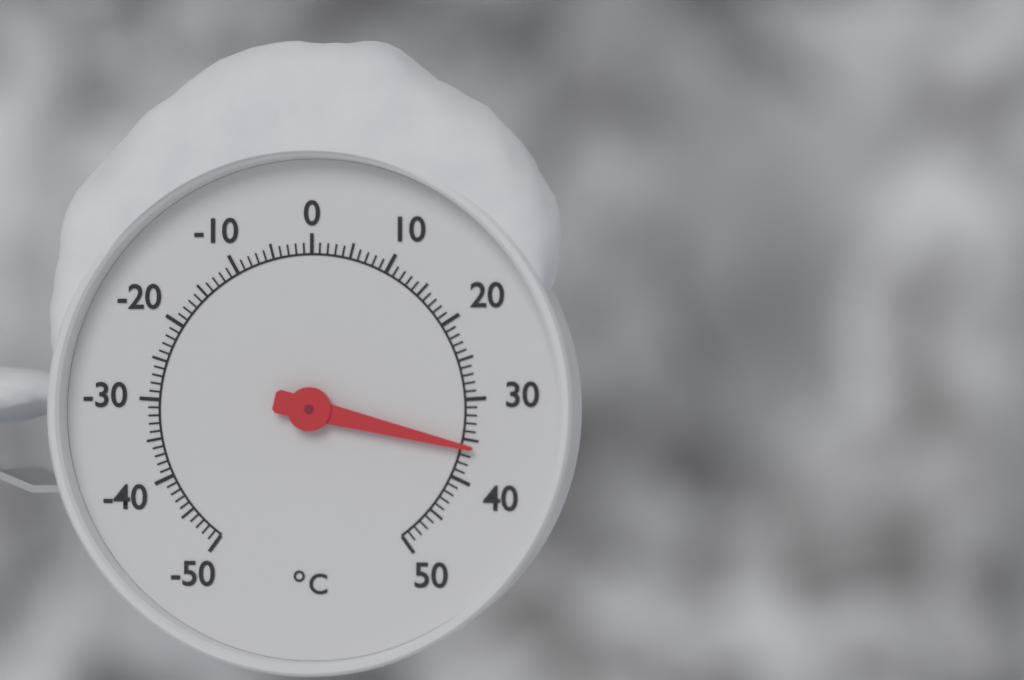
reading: 36 °C
